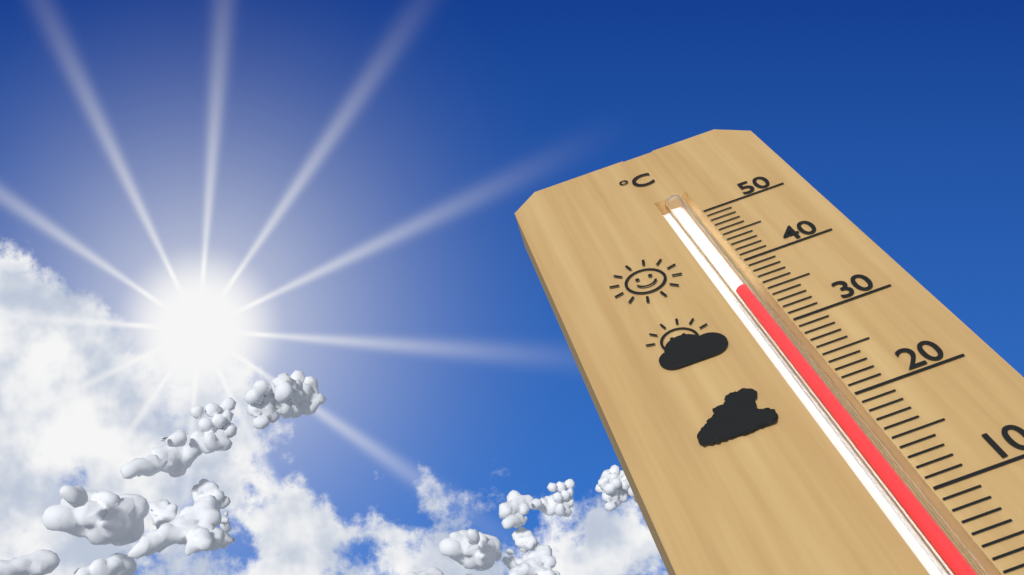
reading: 36 °C
